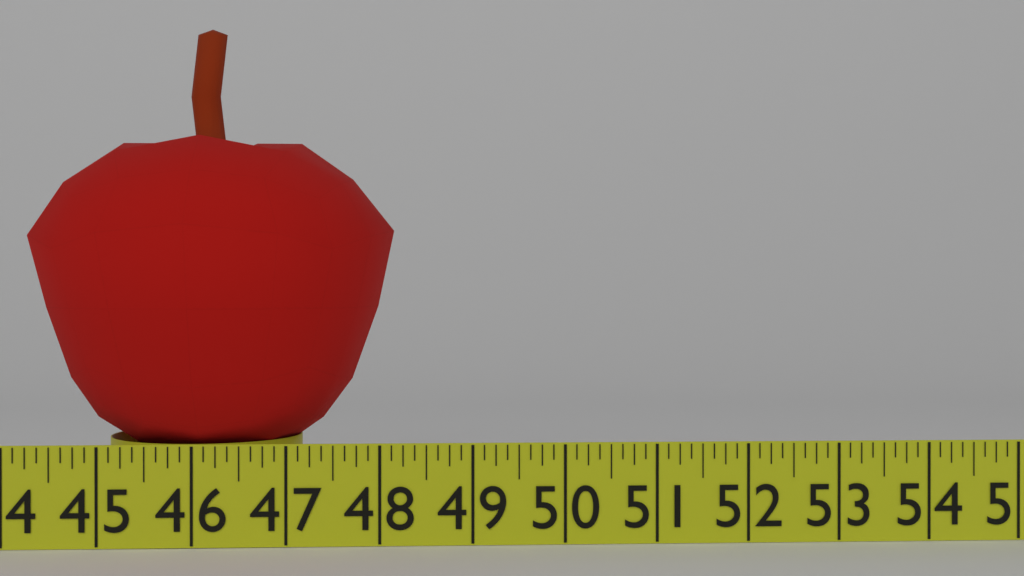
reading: 48.125 in
